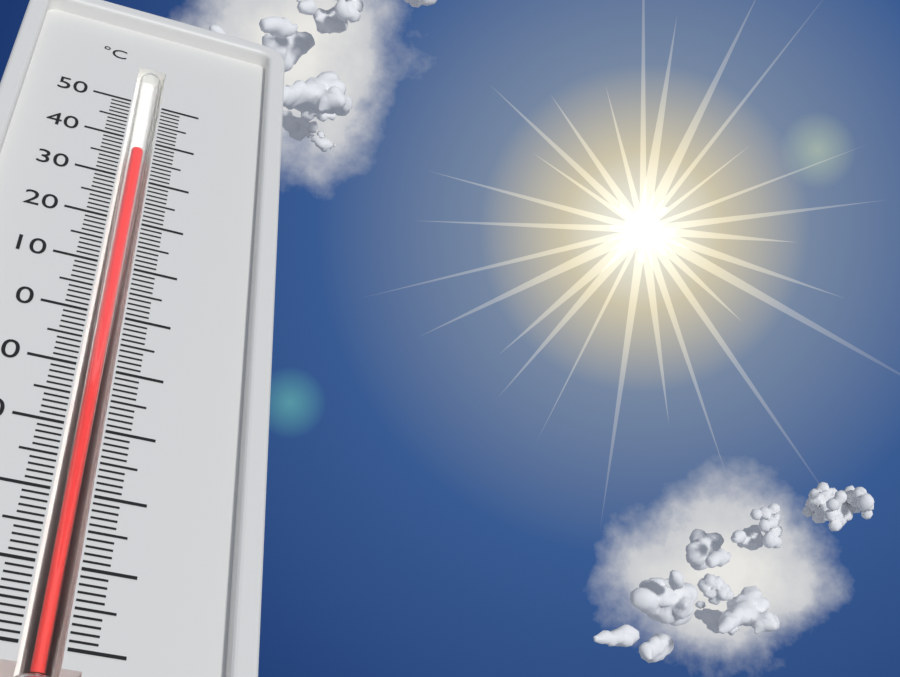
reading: 38 °C
